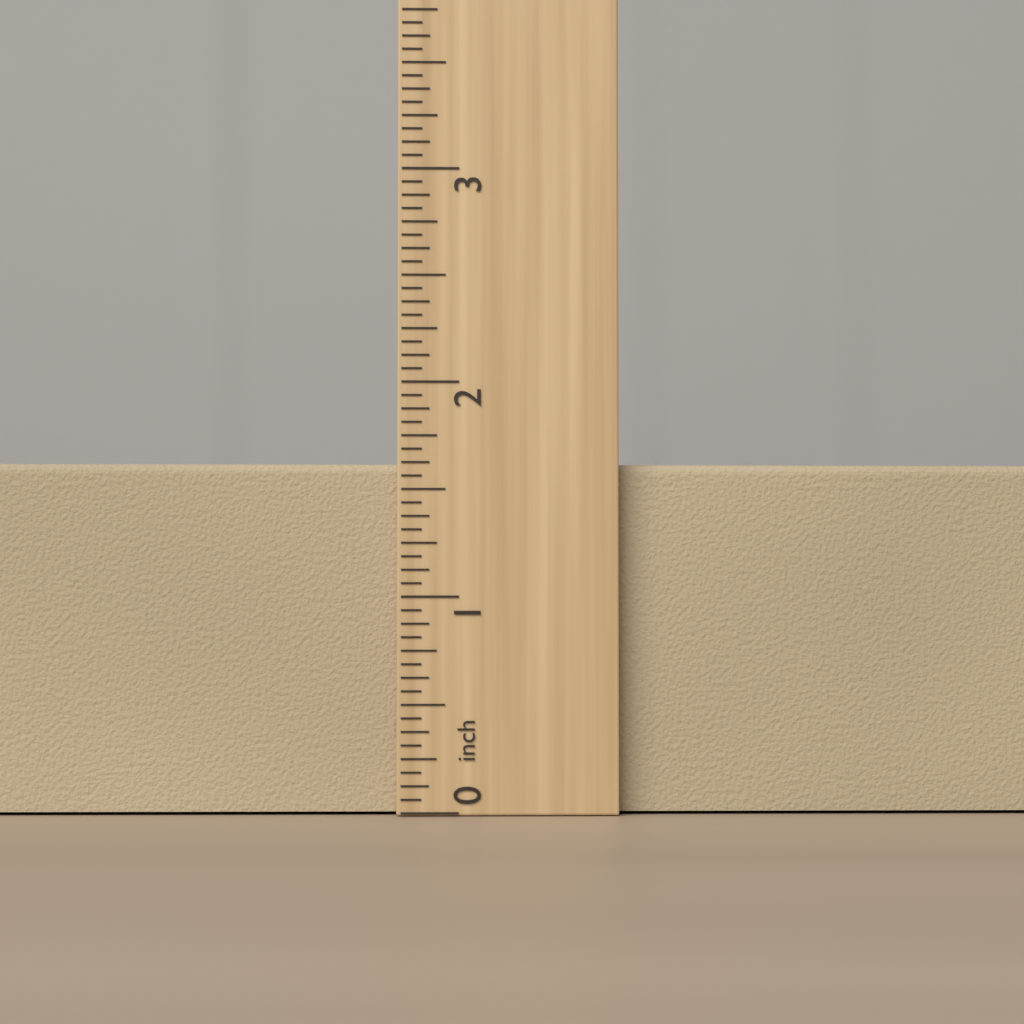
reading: 1.6250 inch
